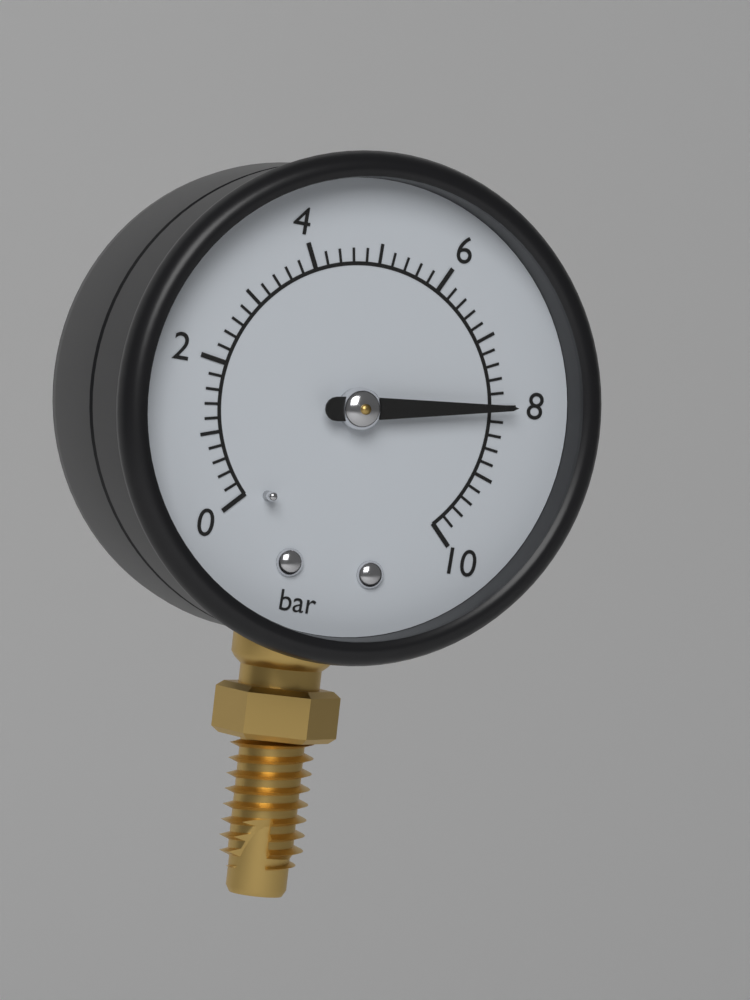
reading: 8.0 bar
